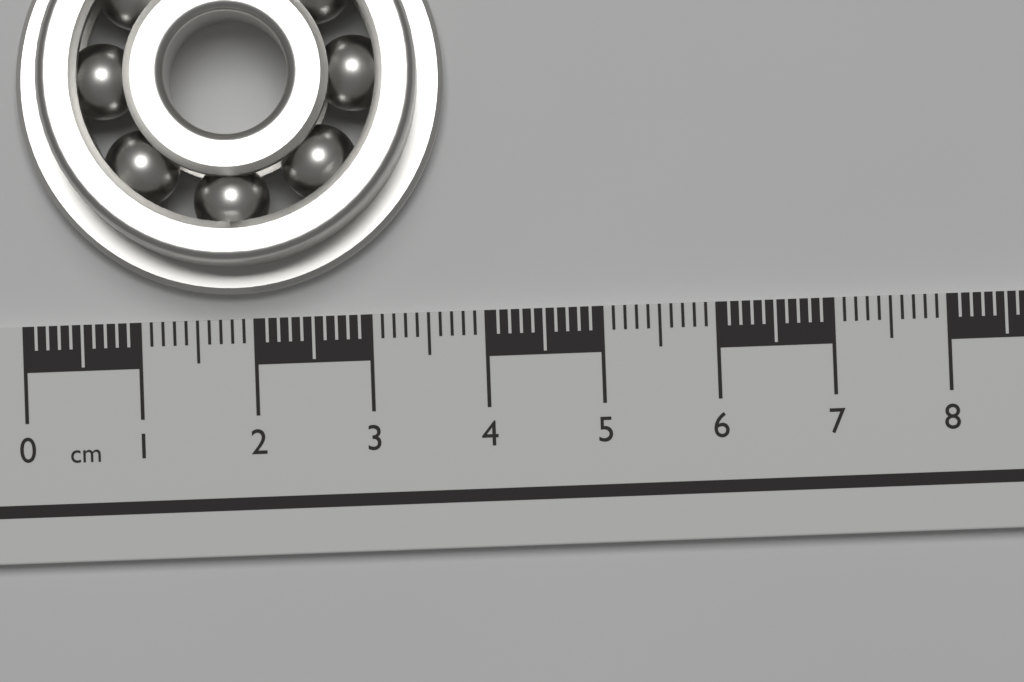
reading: 3.7 cm
